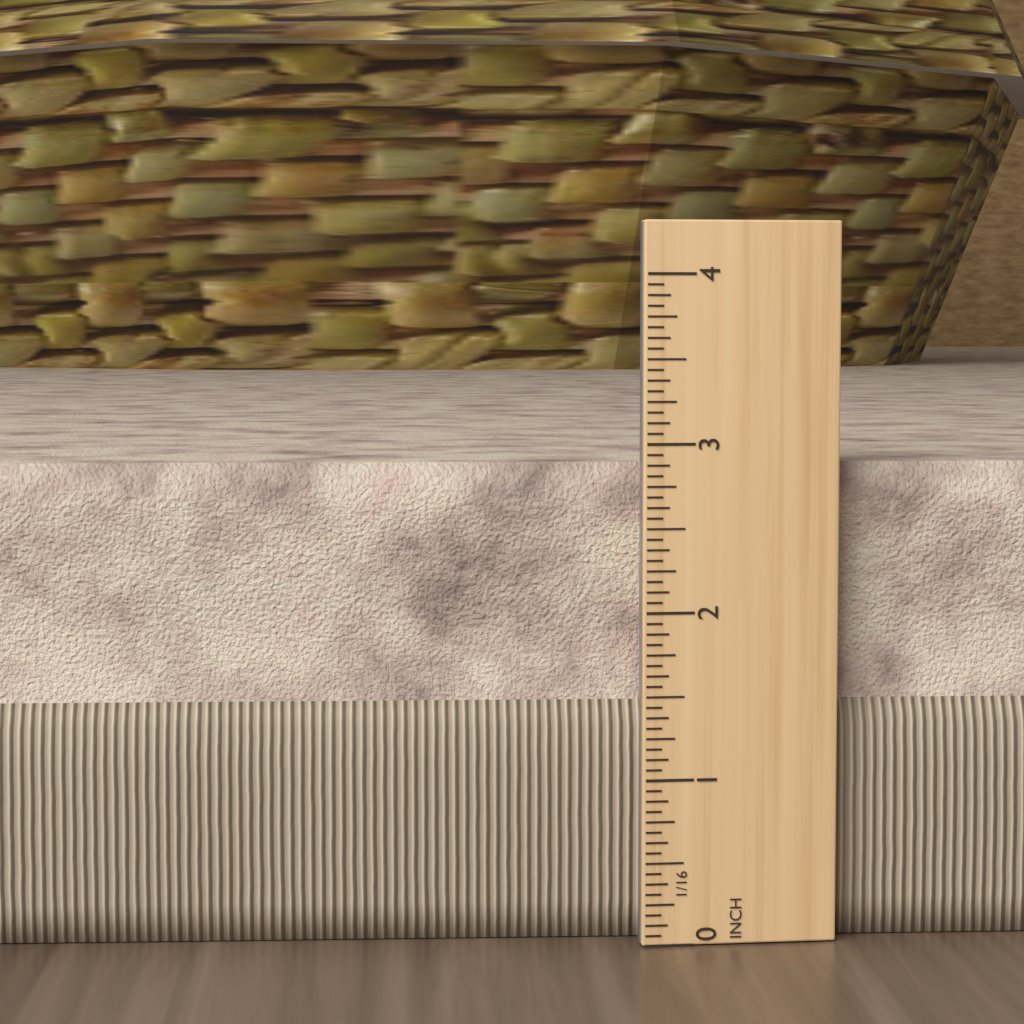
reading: 2.8750 in
